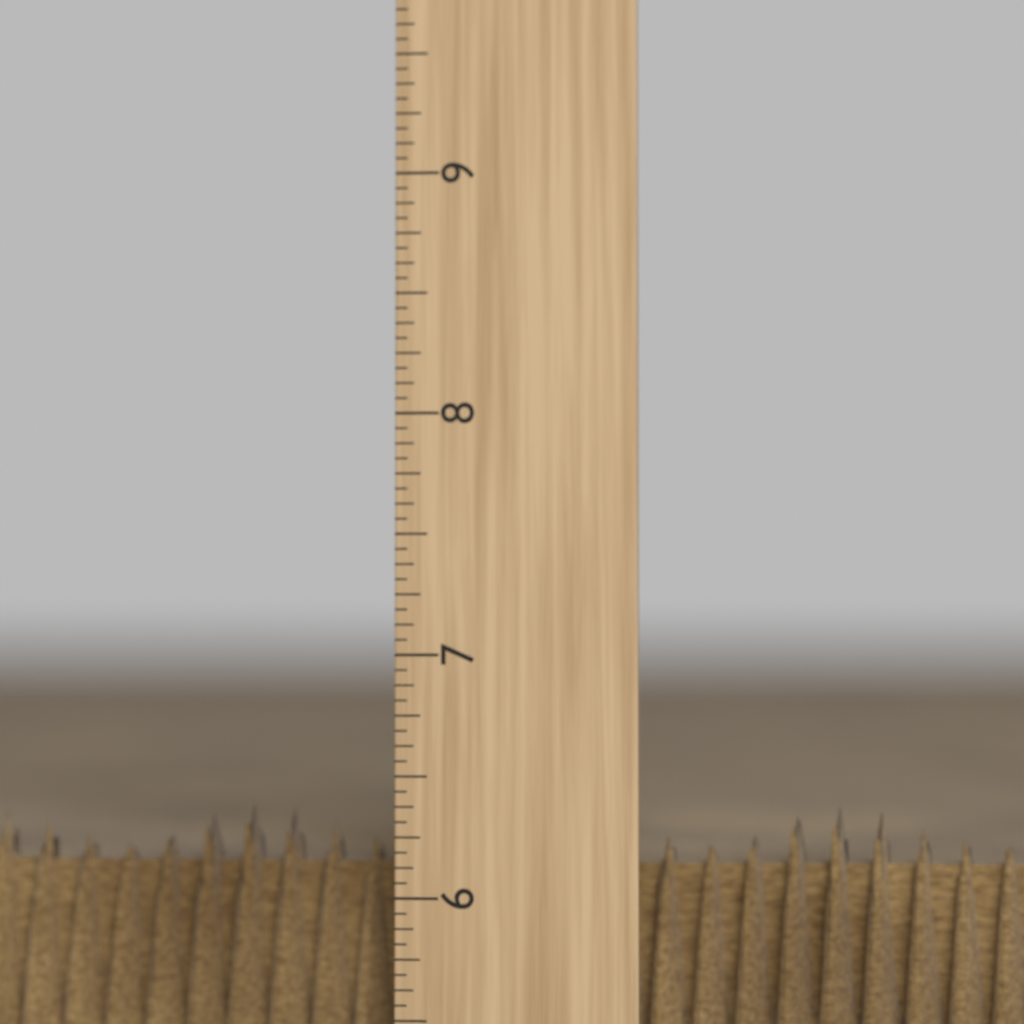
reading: 6.3750 inch
